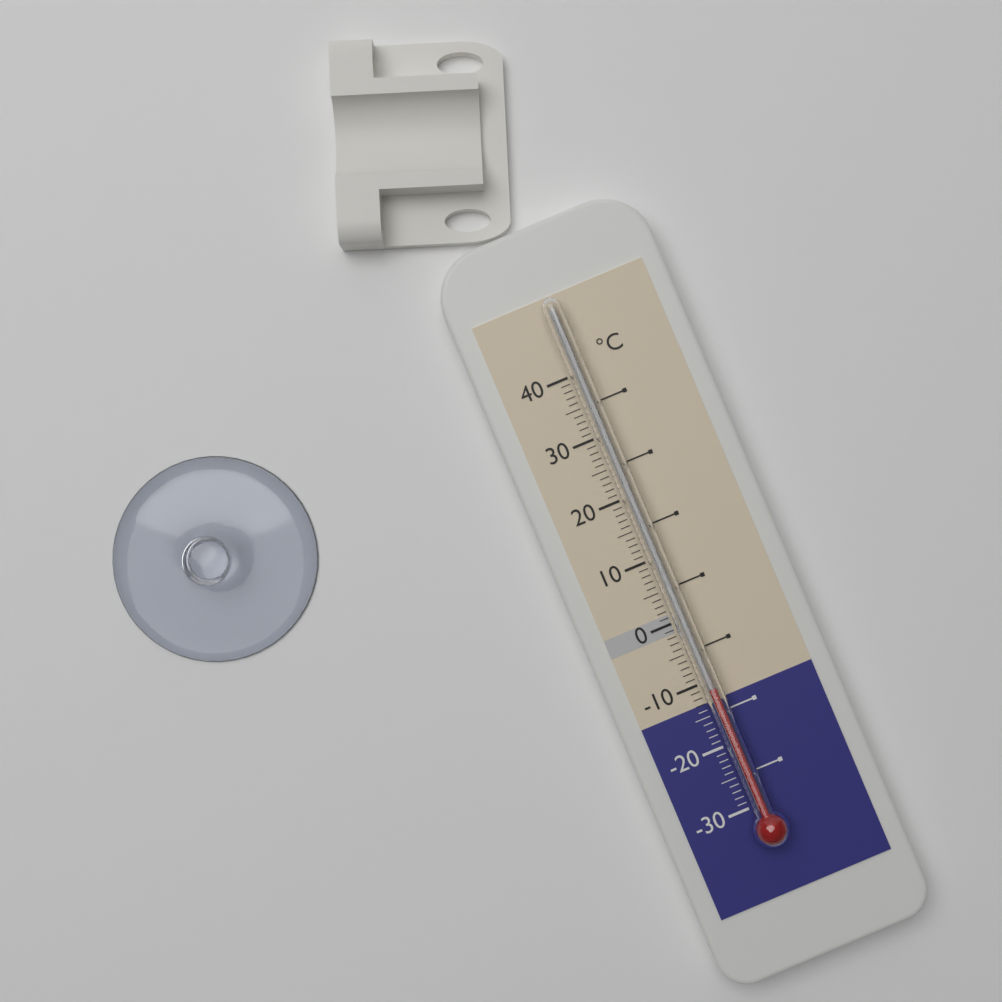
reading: -11 °C
